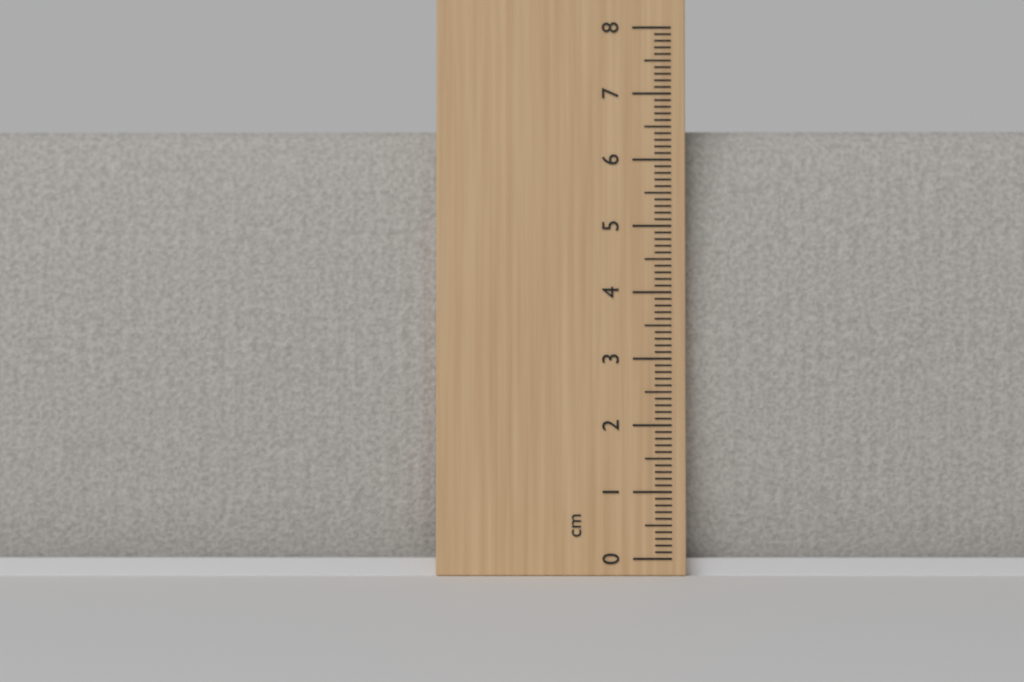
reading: 6.5 cm
